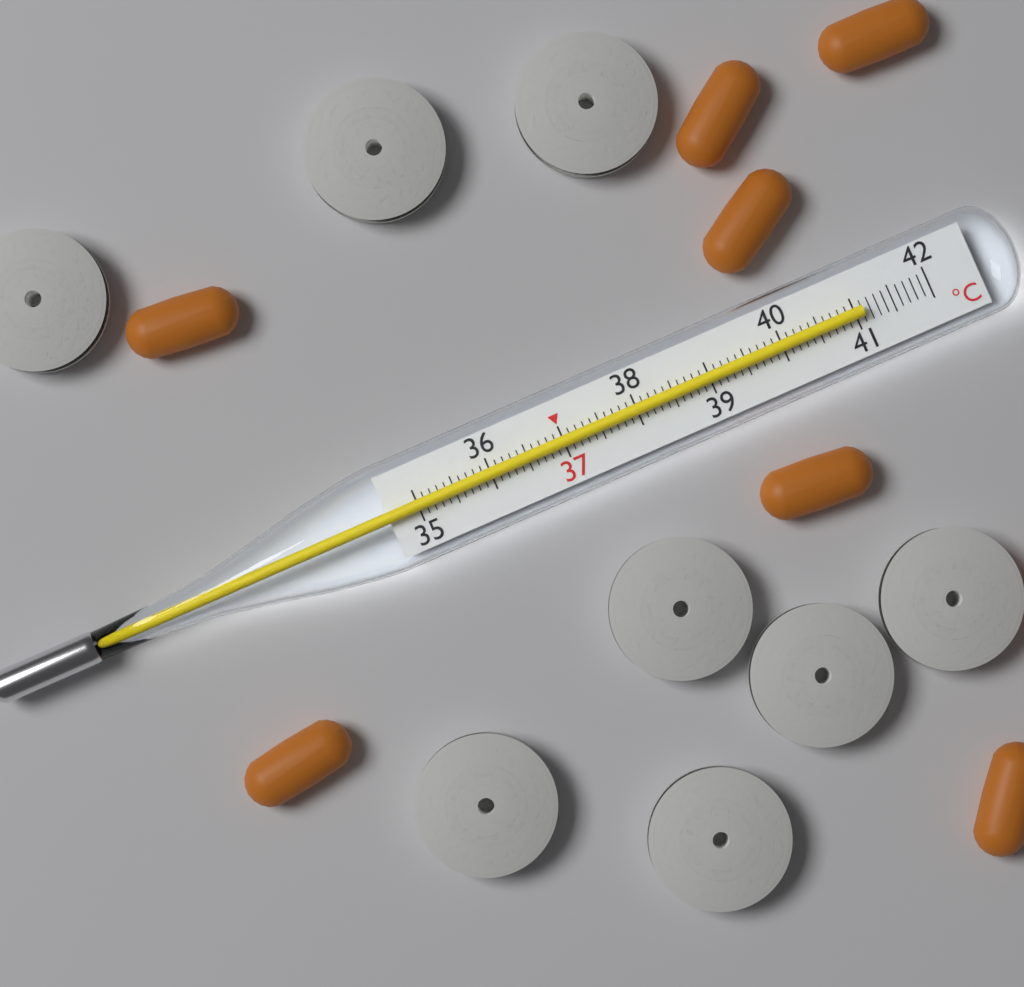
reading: 41.1 °C
